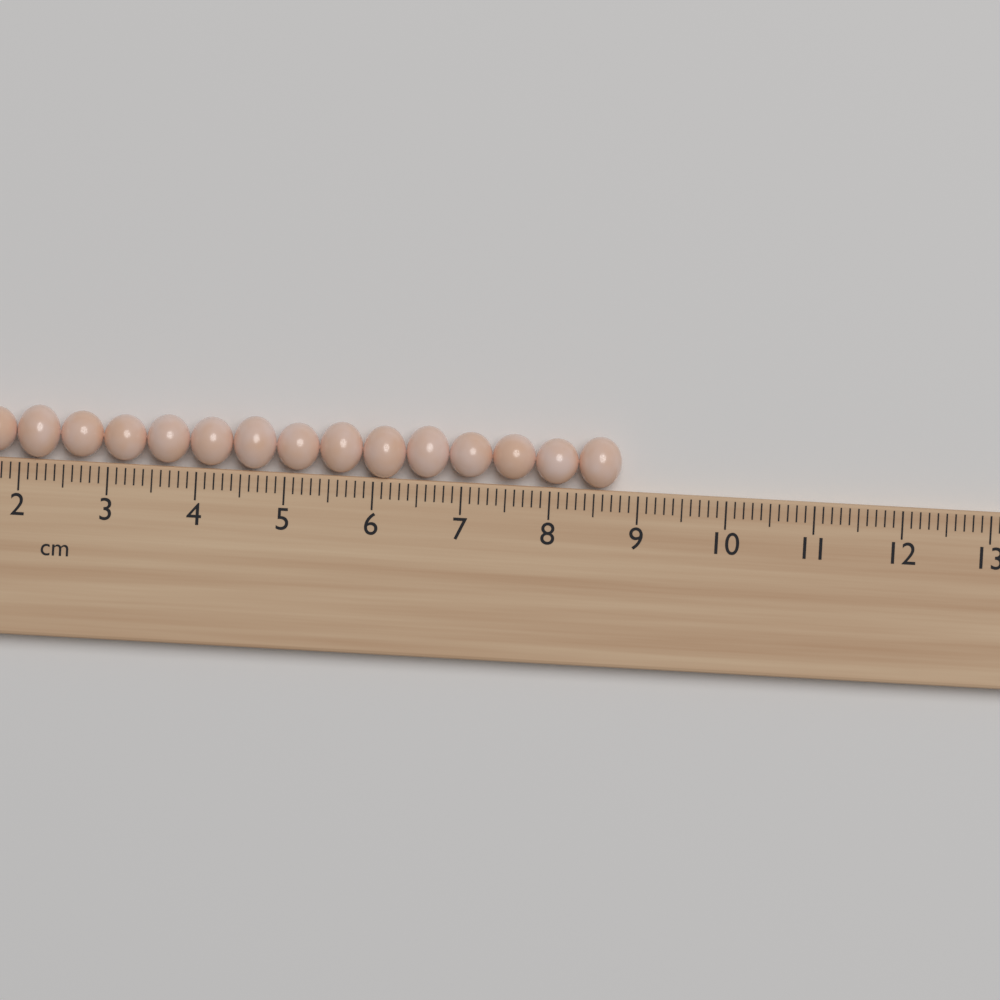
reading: 8.8 cm
